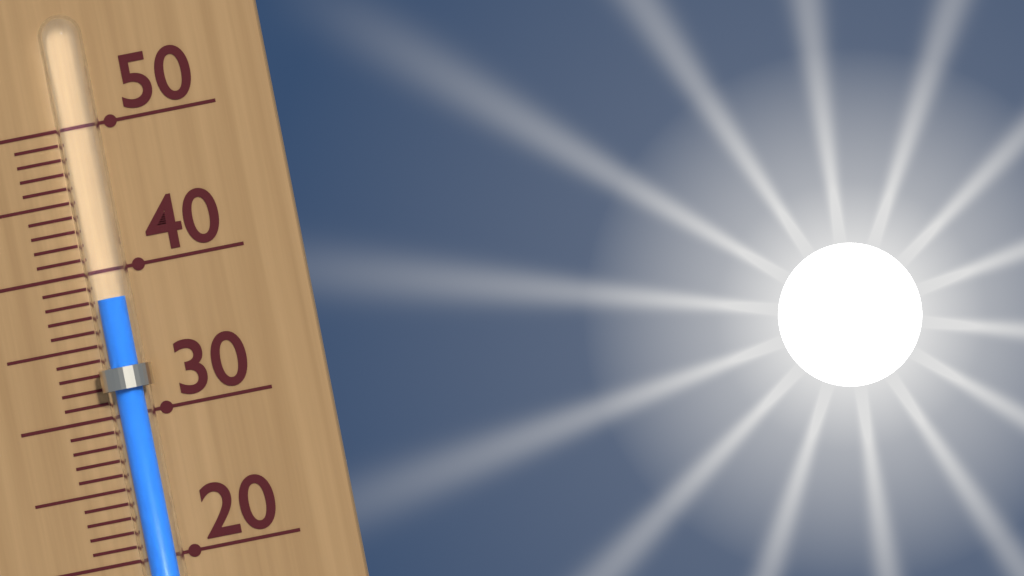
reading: 38 (no unit)
